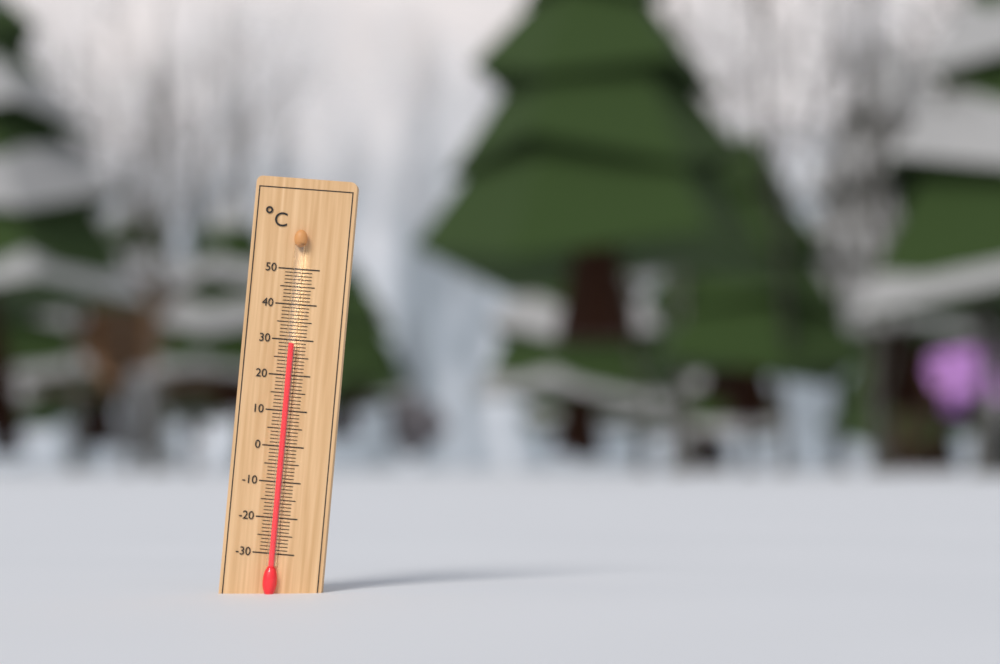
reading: 29 °C
